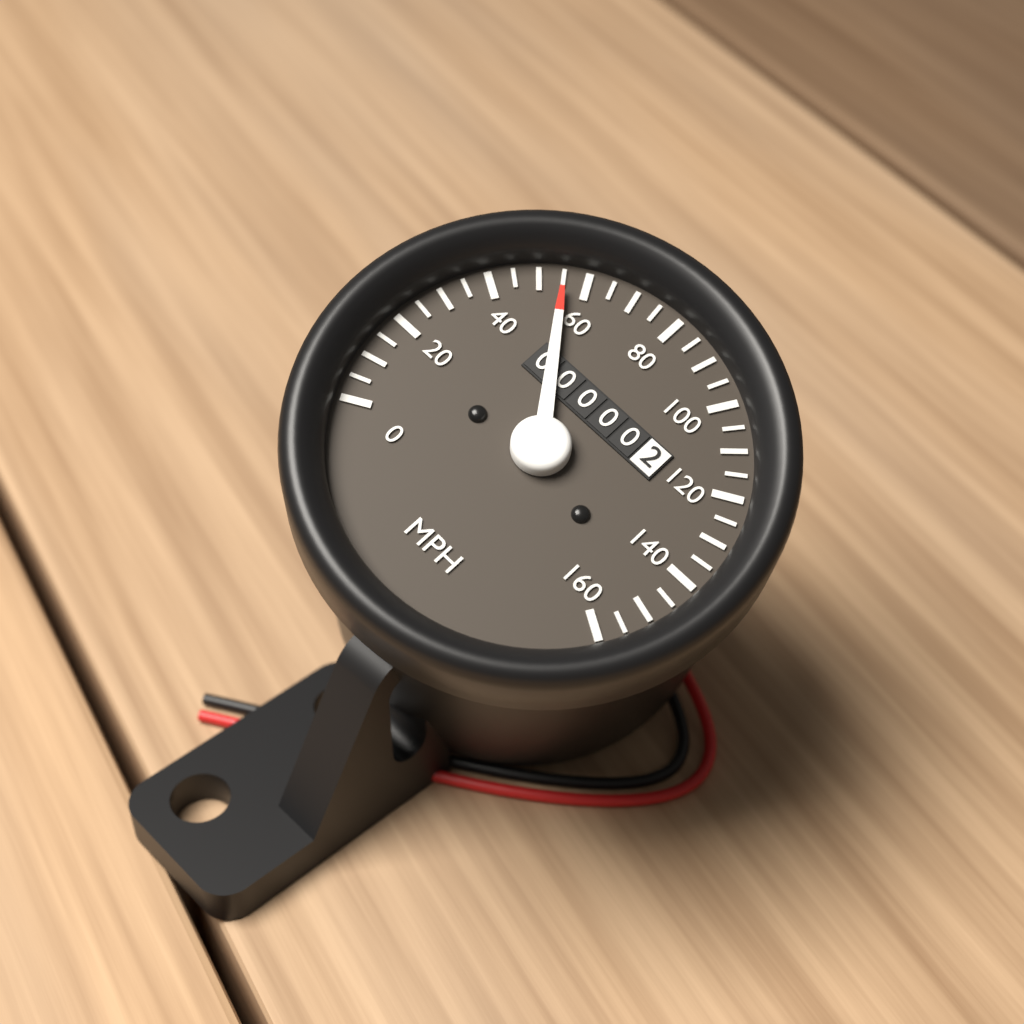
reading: 55 MPH
